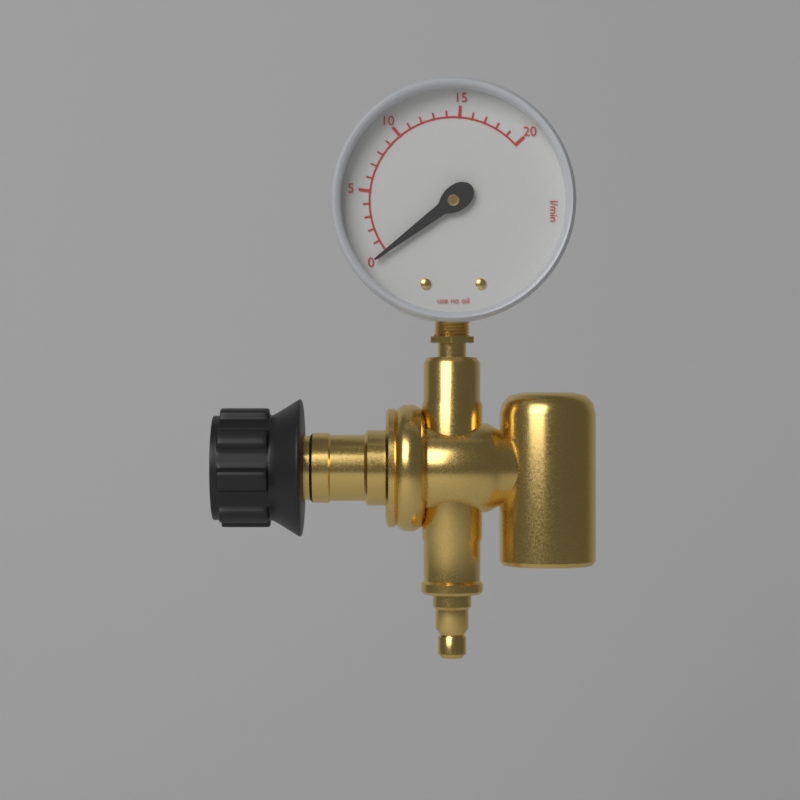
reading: 0 l/min
